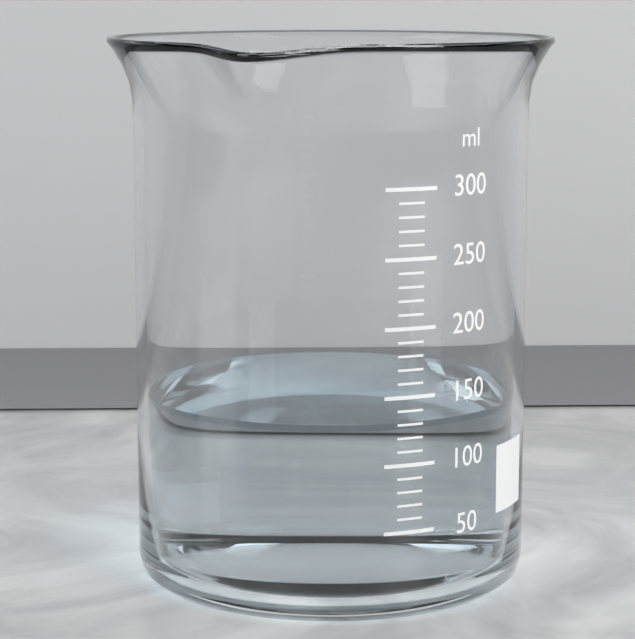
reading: 130 ml
